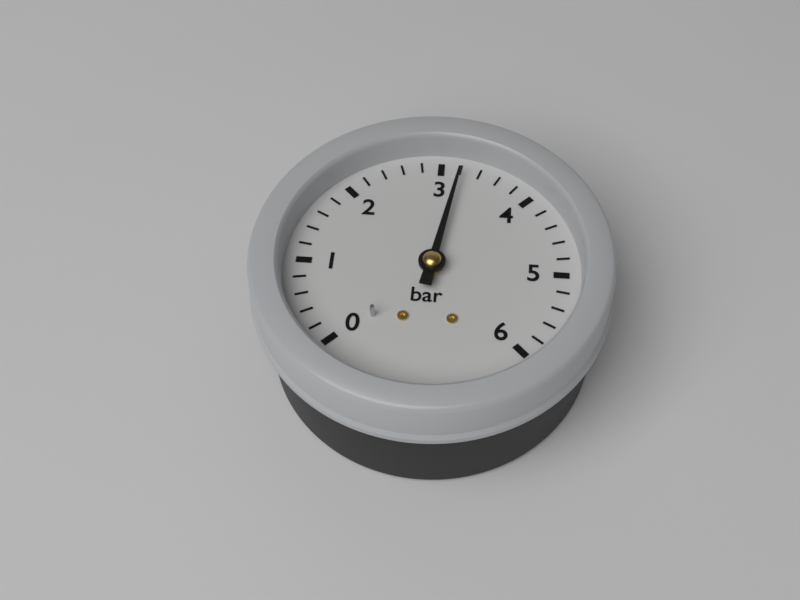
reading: 3.2 bar
